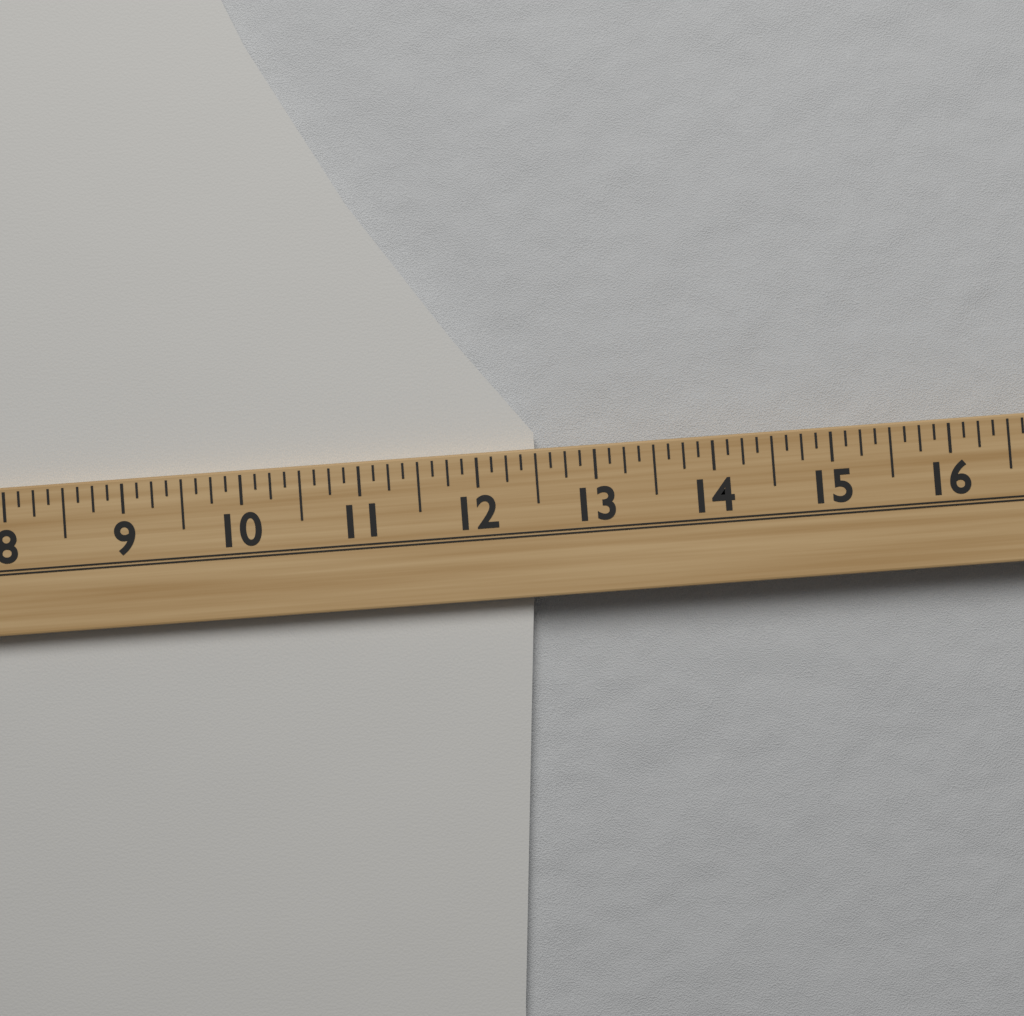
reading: 12.500 (no unit)
